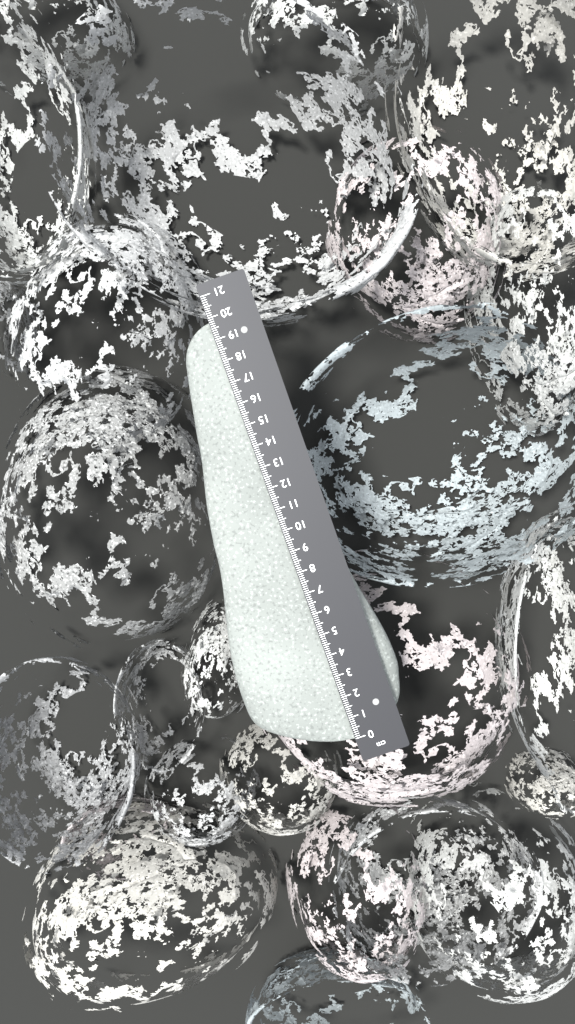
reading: 19.8 cm
